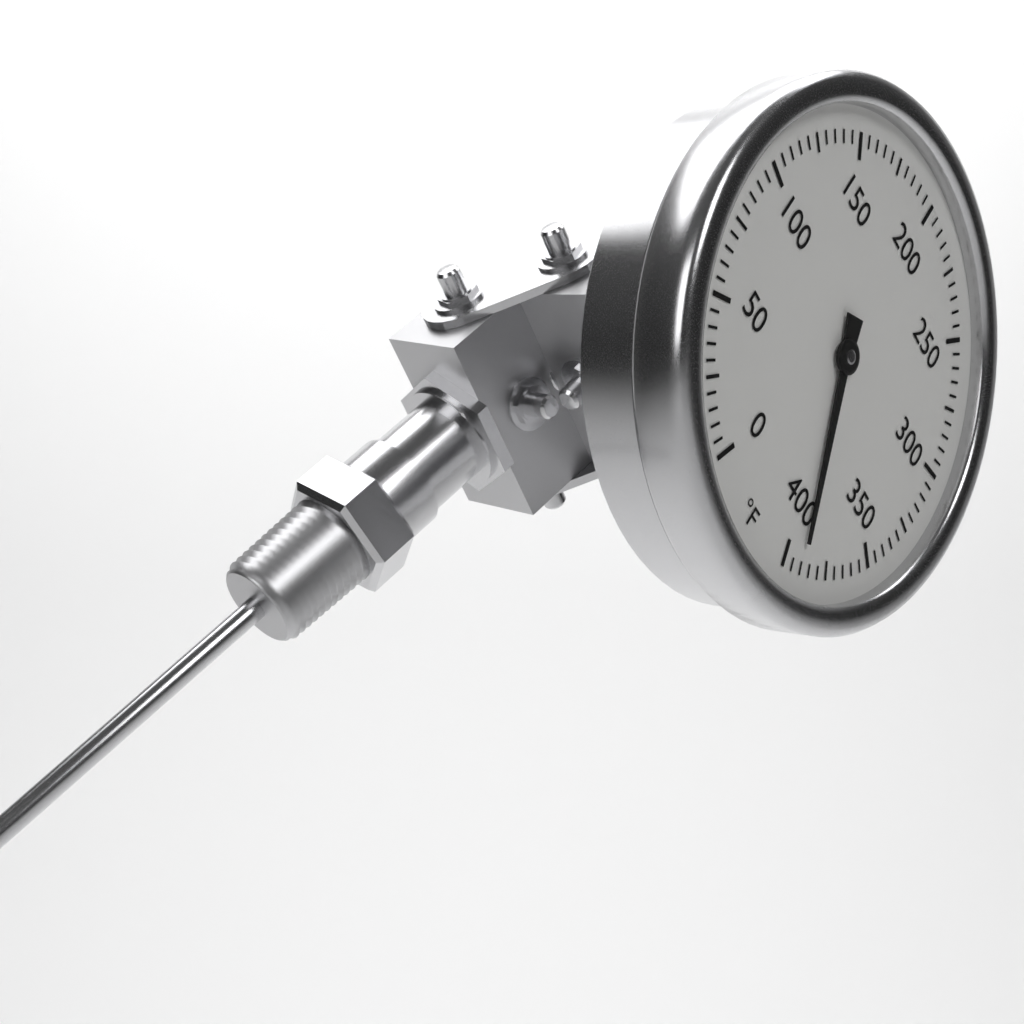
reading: 390 °F
